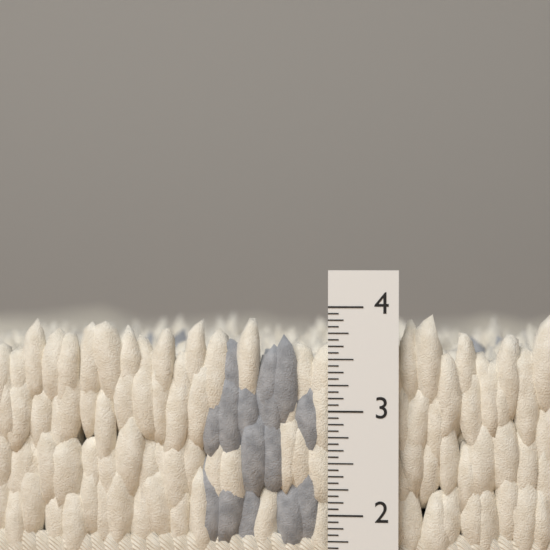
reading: 3.9375 in
